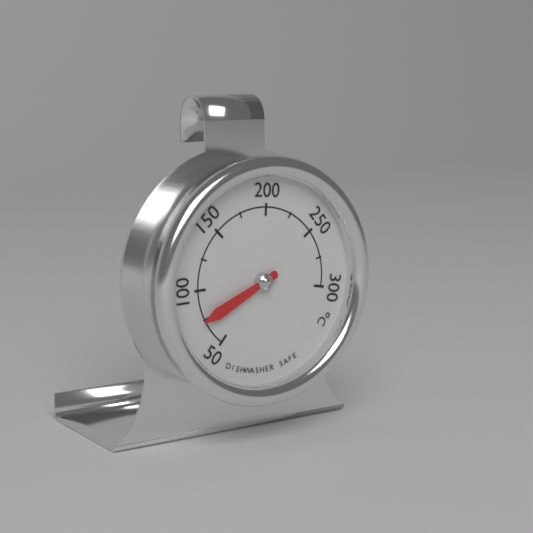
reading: 75 °C
